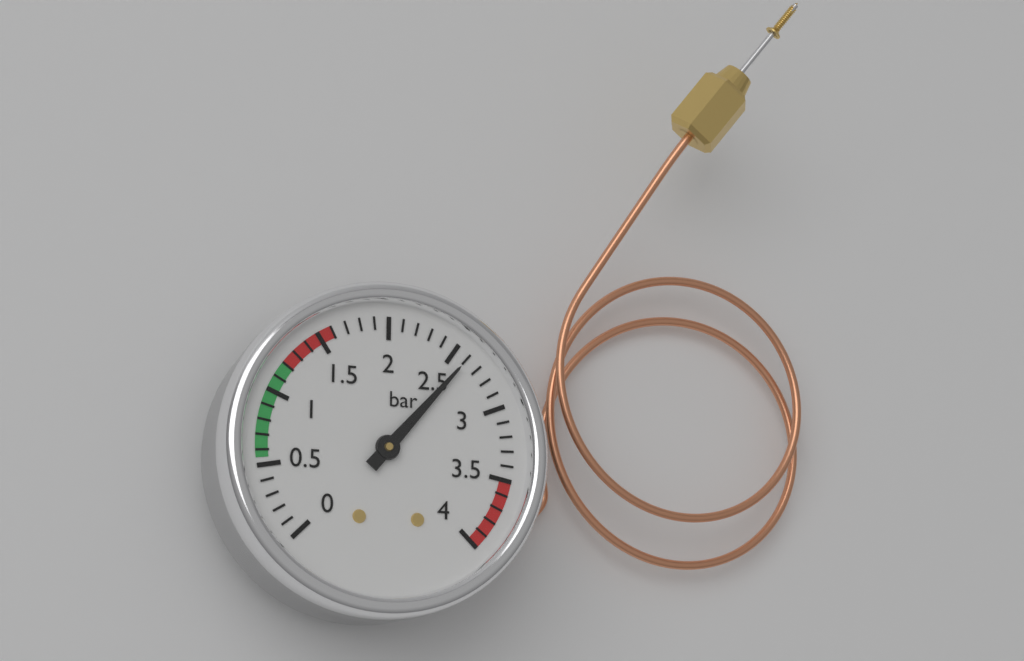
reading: 2.6 bar
